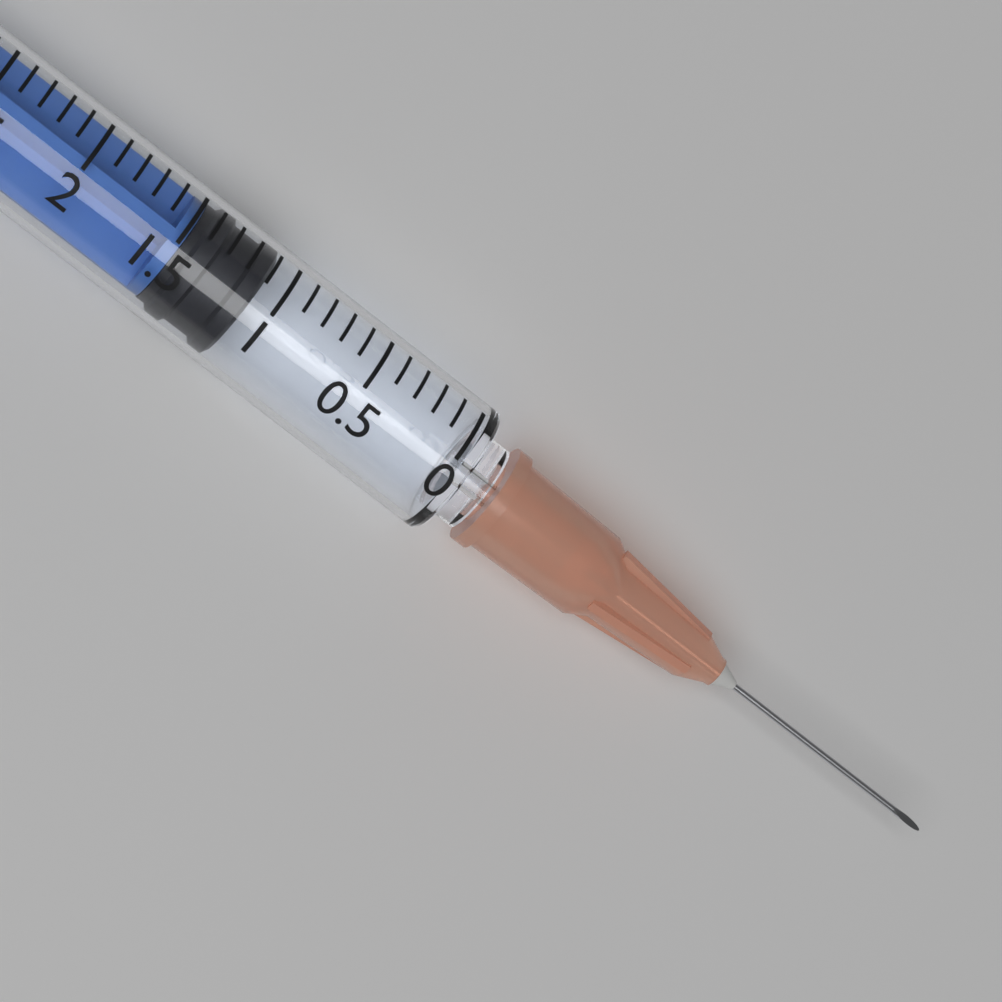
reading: 1.1 ml
